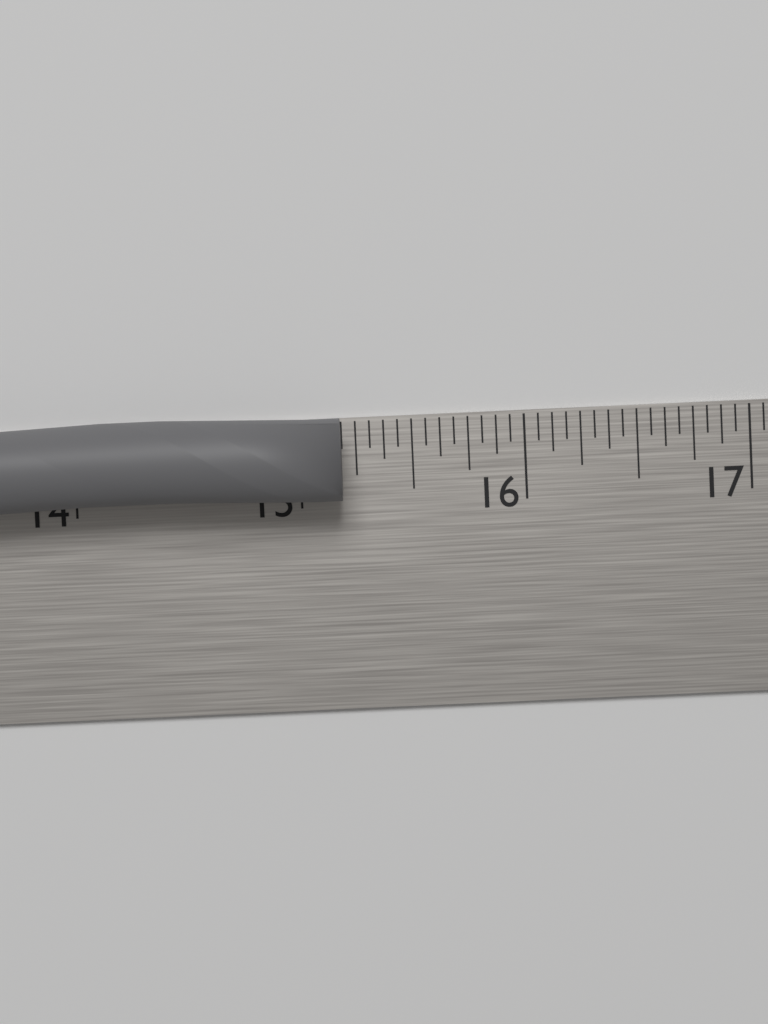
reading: 15.1875 in
